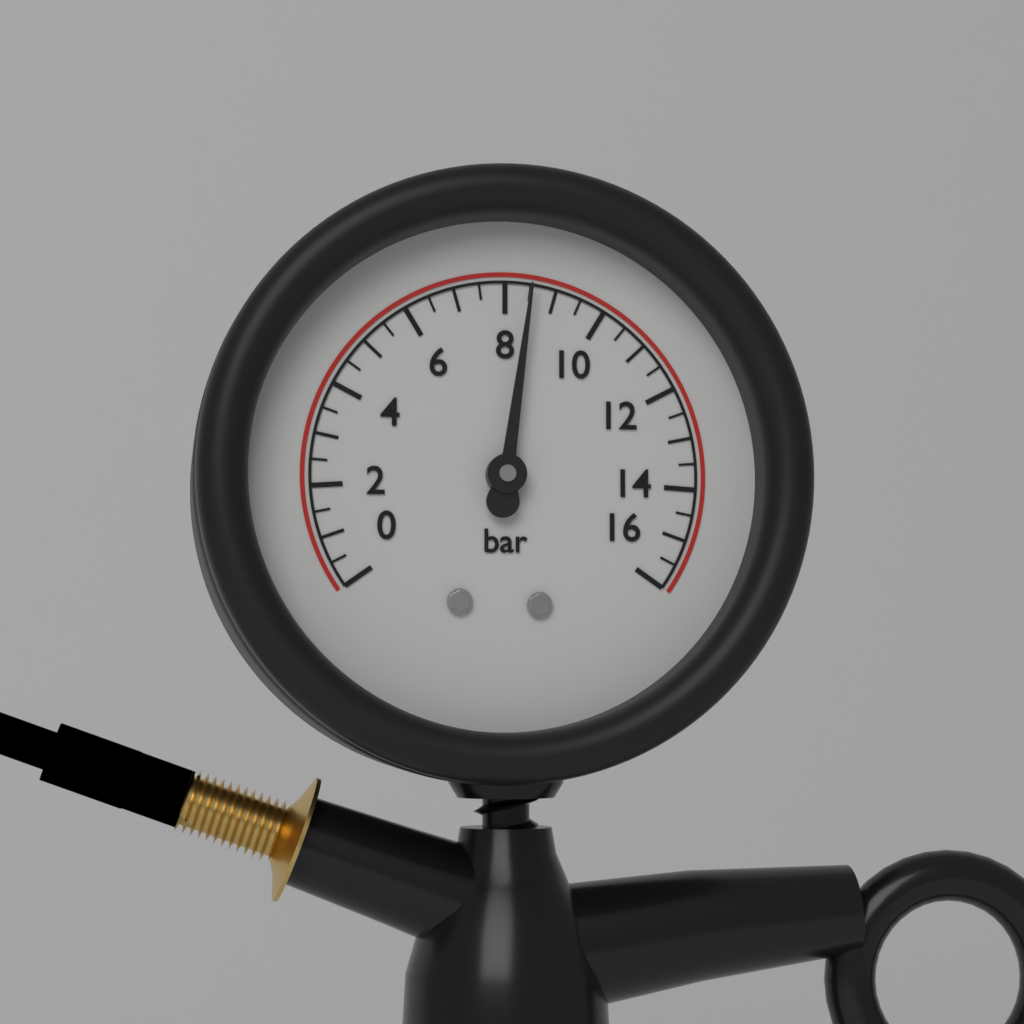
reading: 8.5 bar
